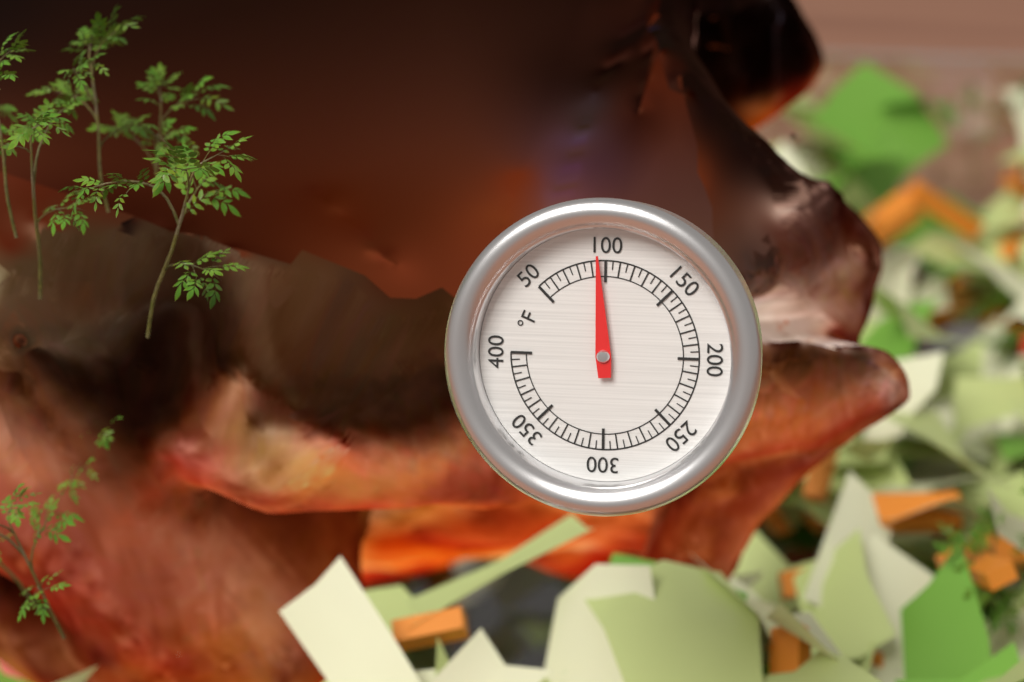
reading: 95 °F
